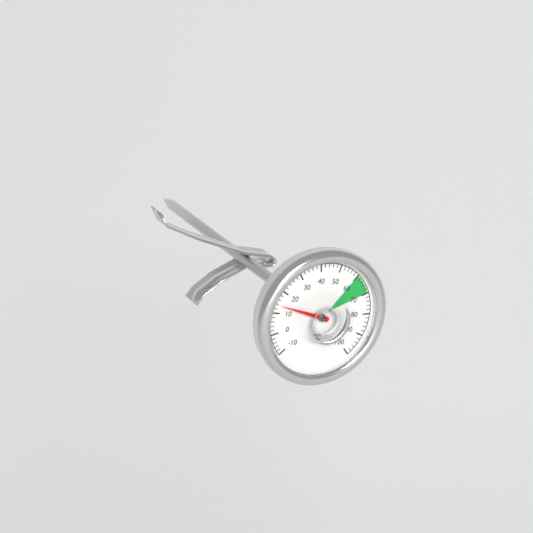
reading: 14 °C
